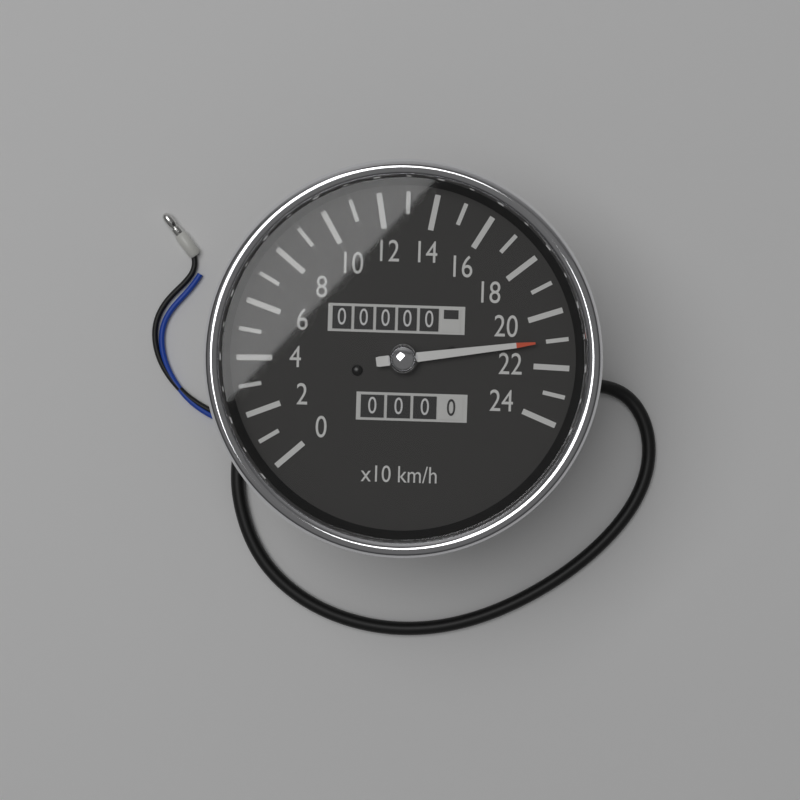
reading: 210 km/h
